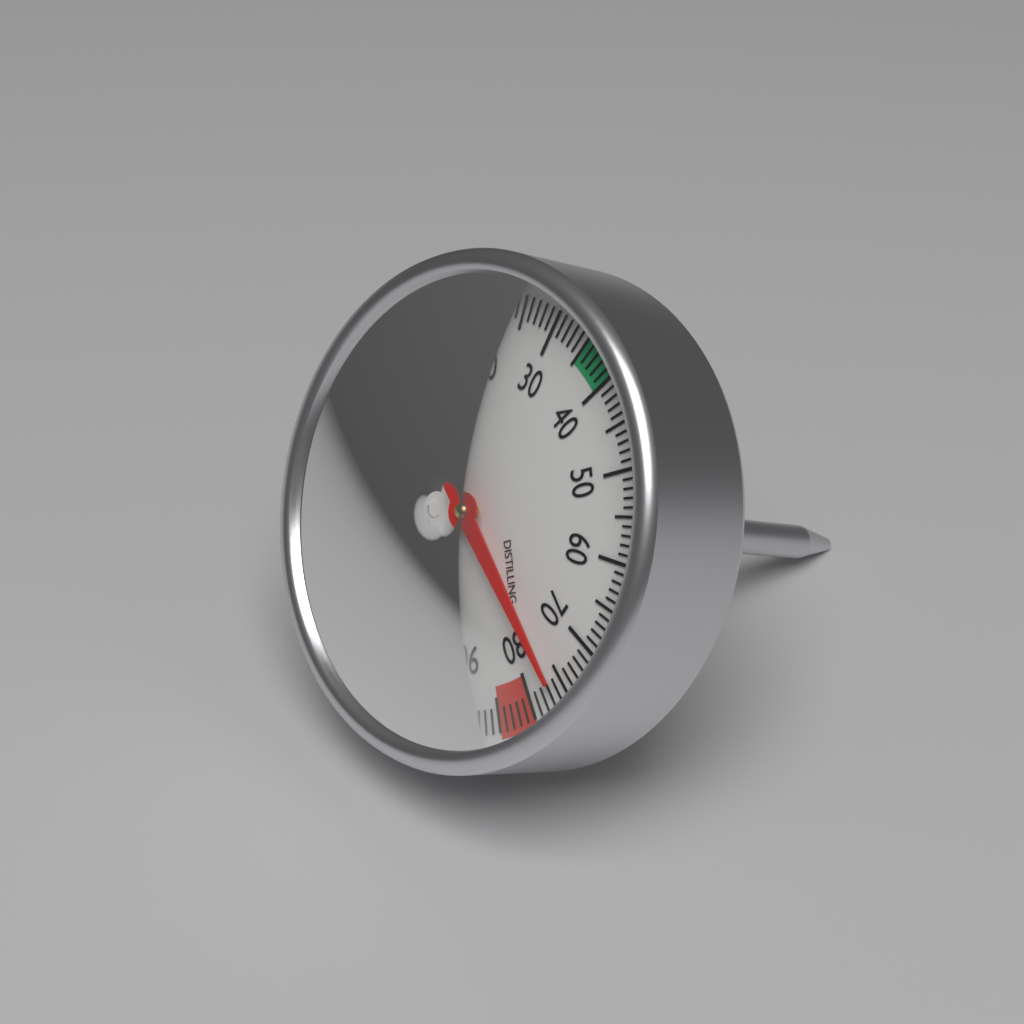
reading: 76 °C
